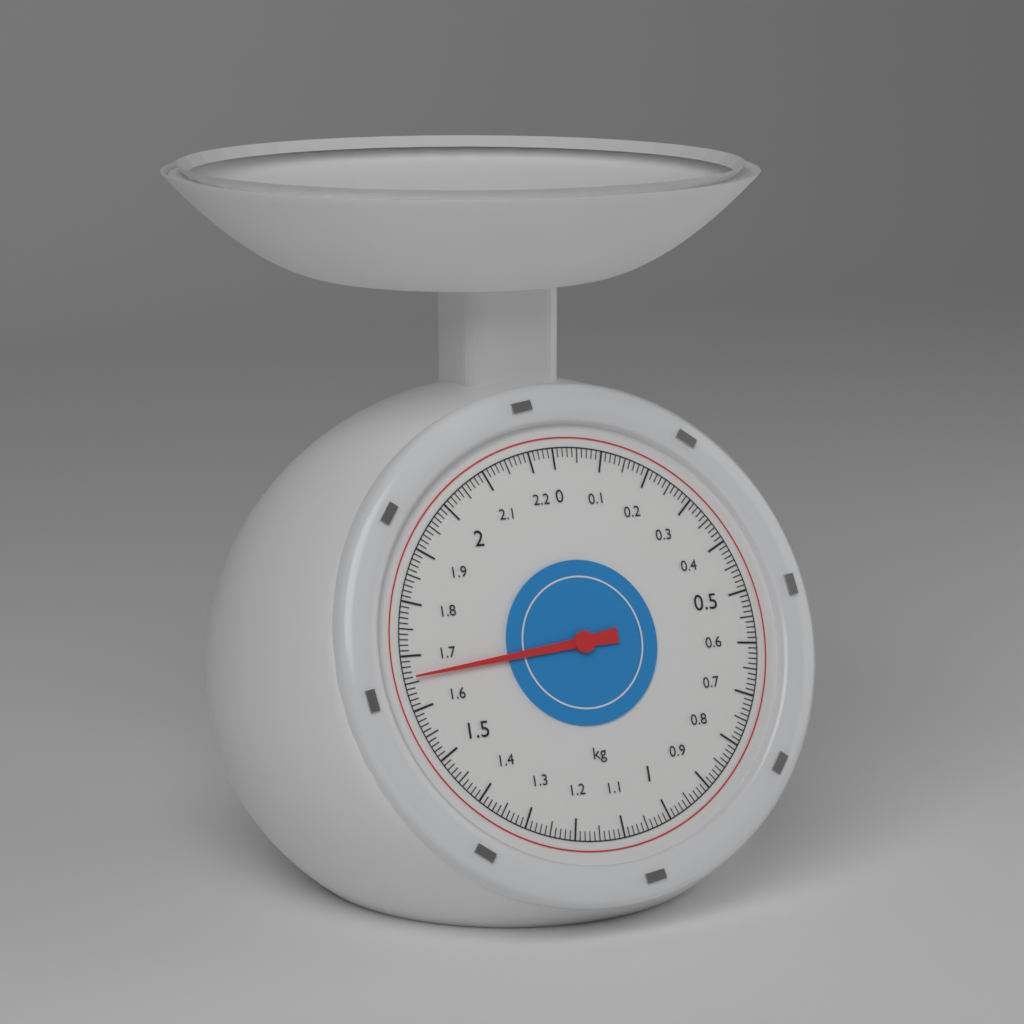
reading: 1.66 kg
